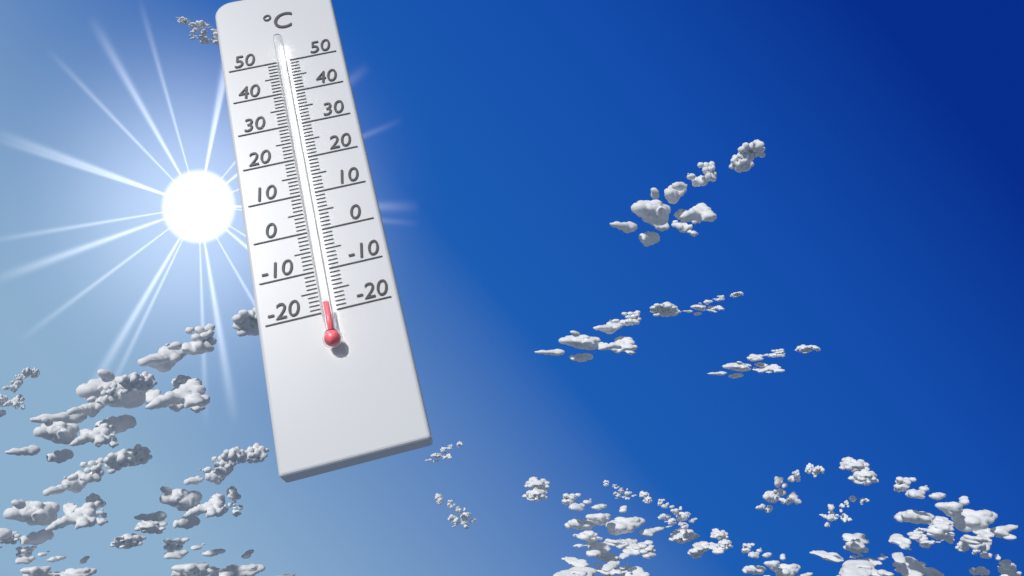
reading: -19 °C
